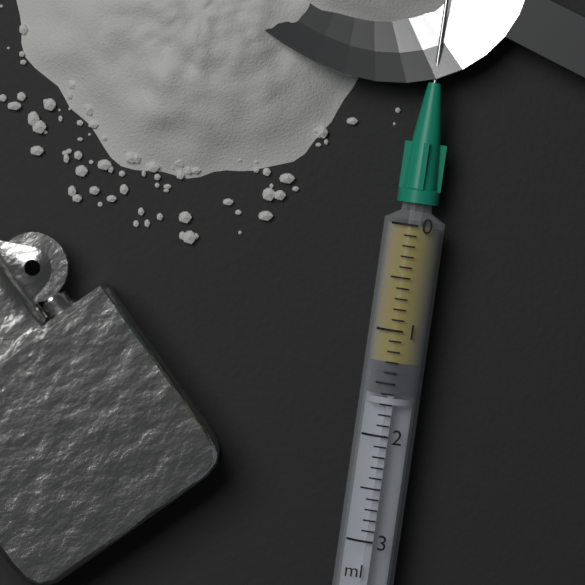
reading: 1.3 ml
